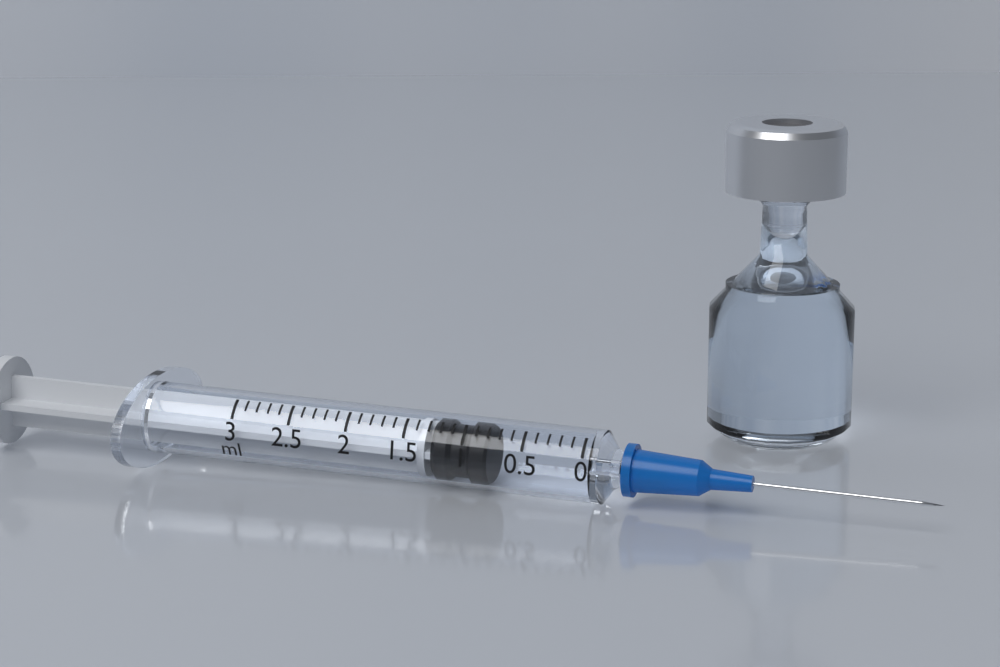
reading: 0.8 ml
